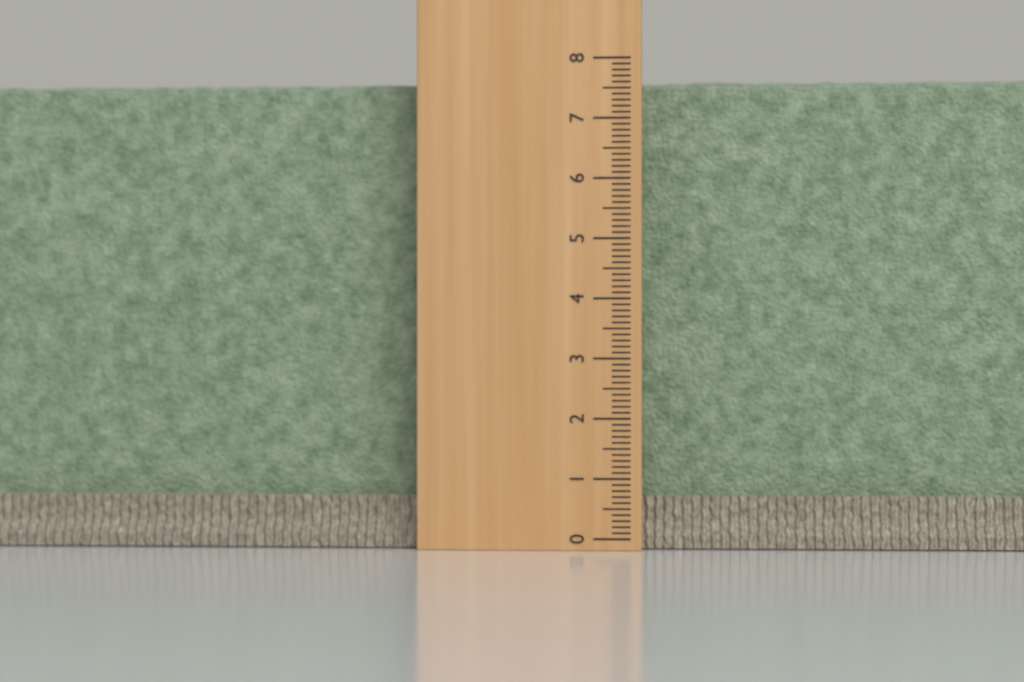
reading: 7.7 (no unit)
